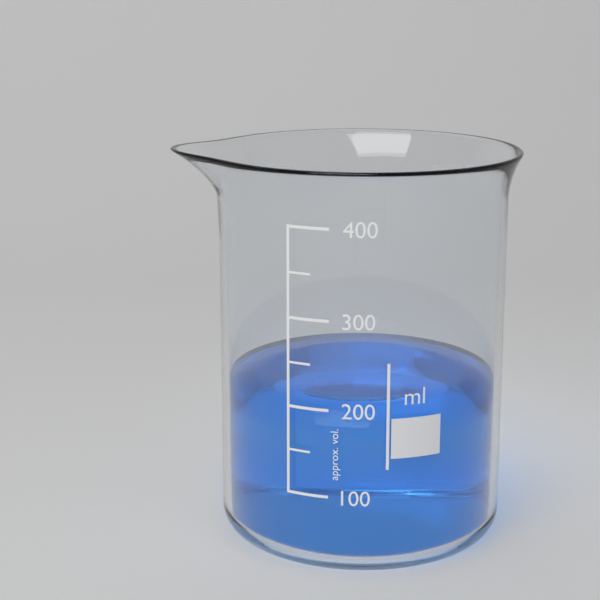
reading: 200 ml
